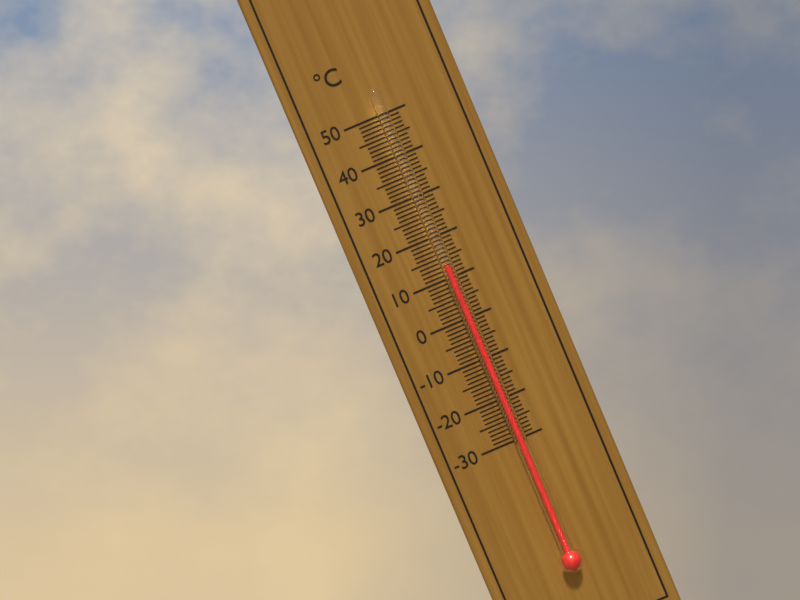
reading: 13 °C
